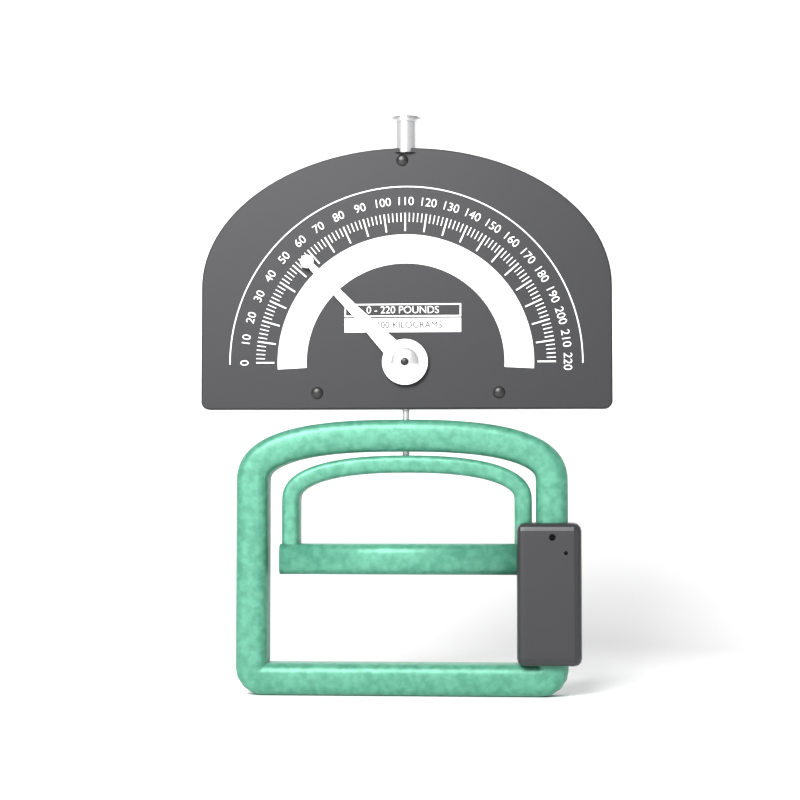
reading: 56 lb
